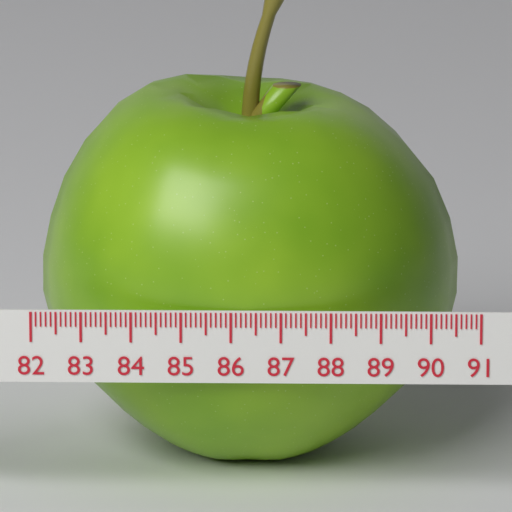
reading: 90.6 (no unit)
